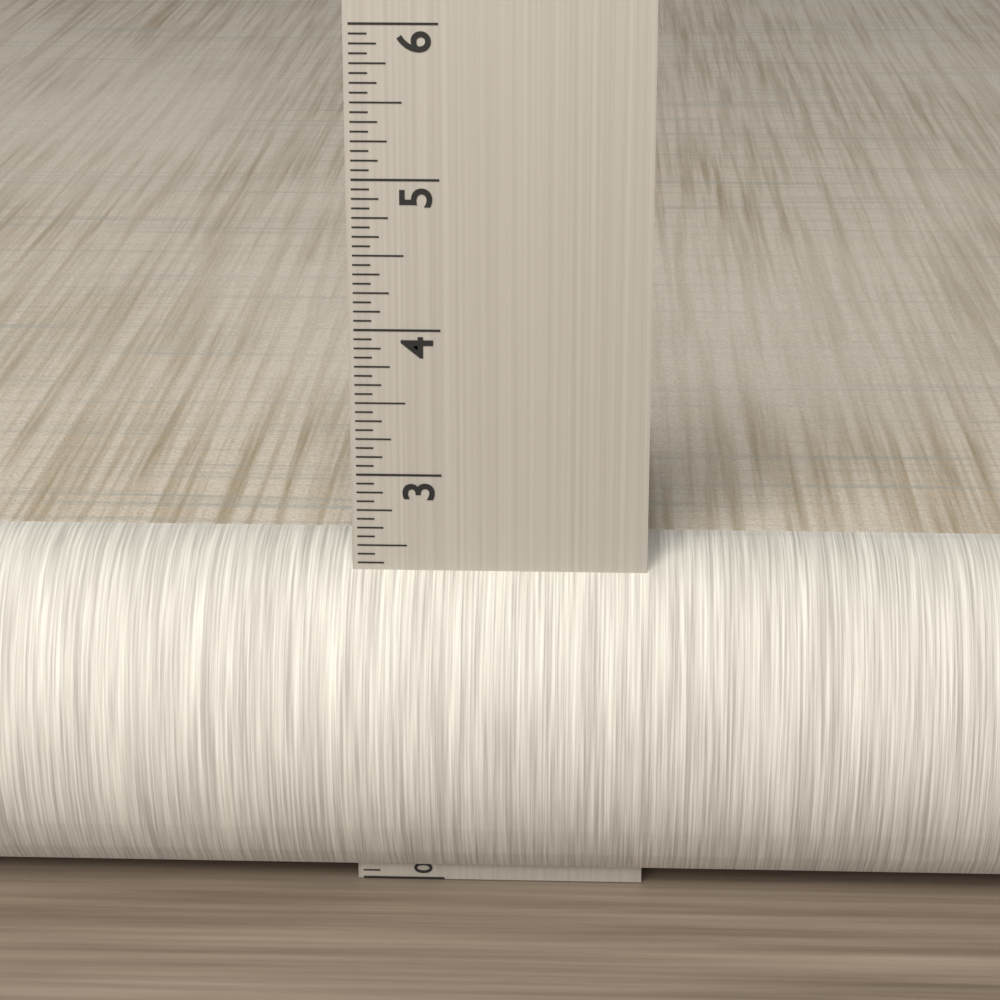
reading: 2.4375 in
